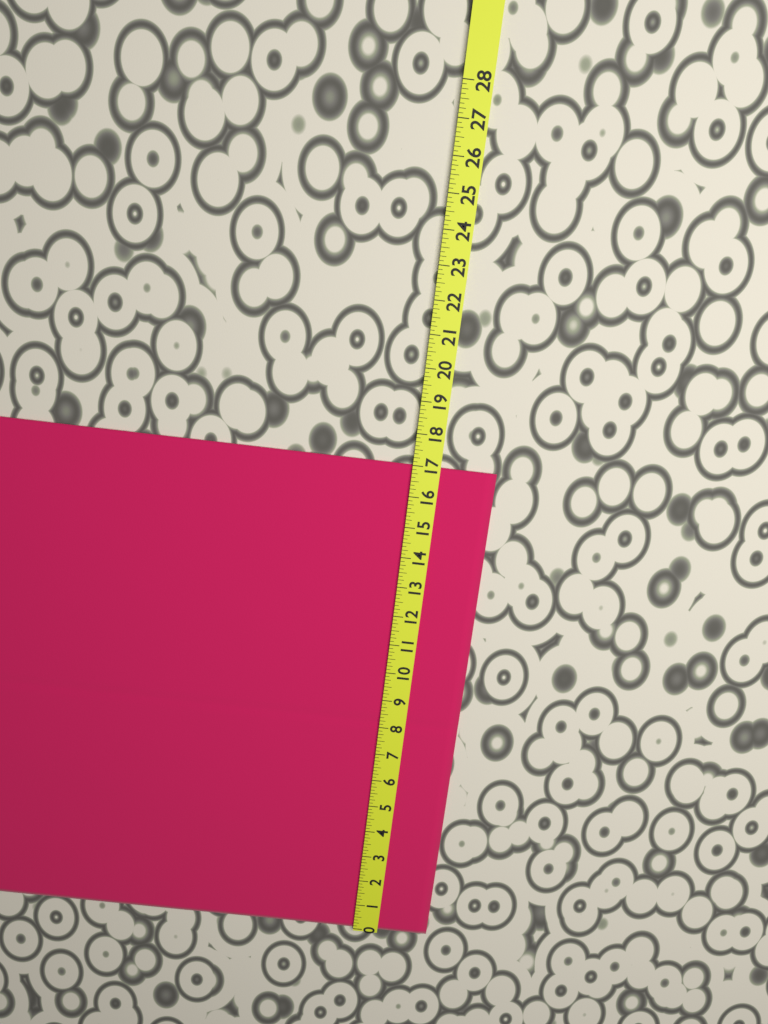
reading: 17.000 (no unit)
